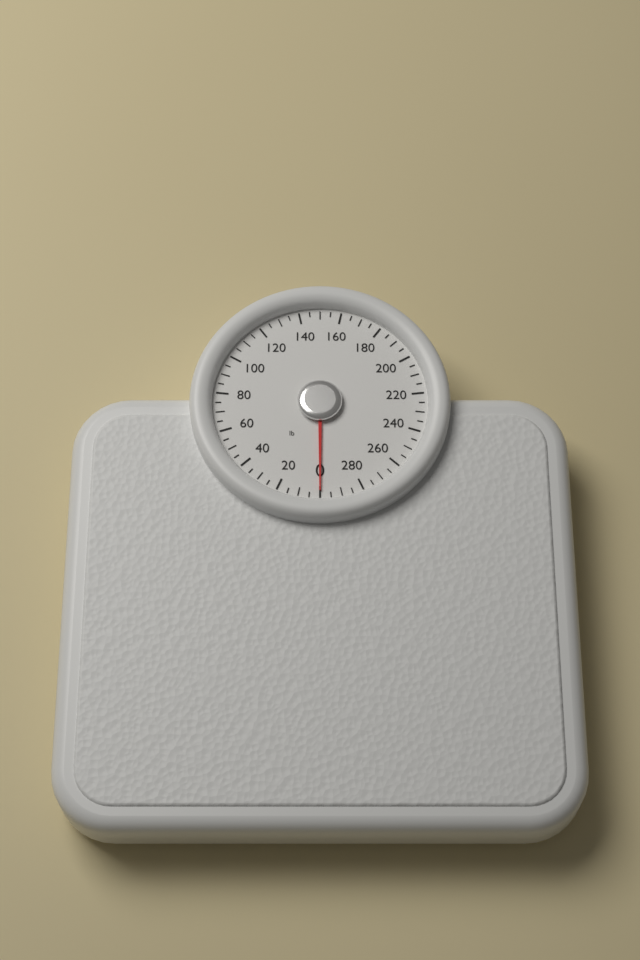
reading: 0 lb
